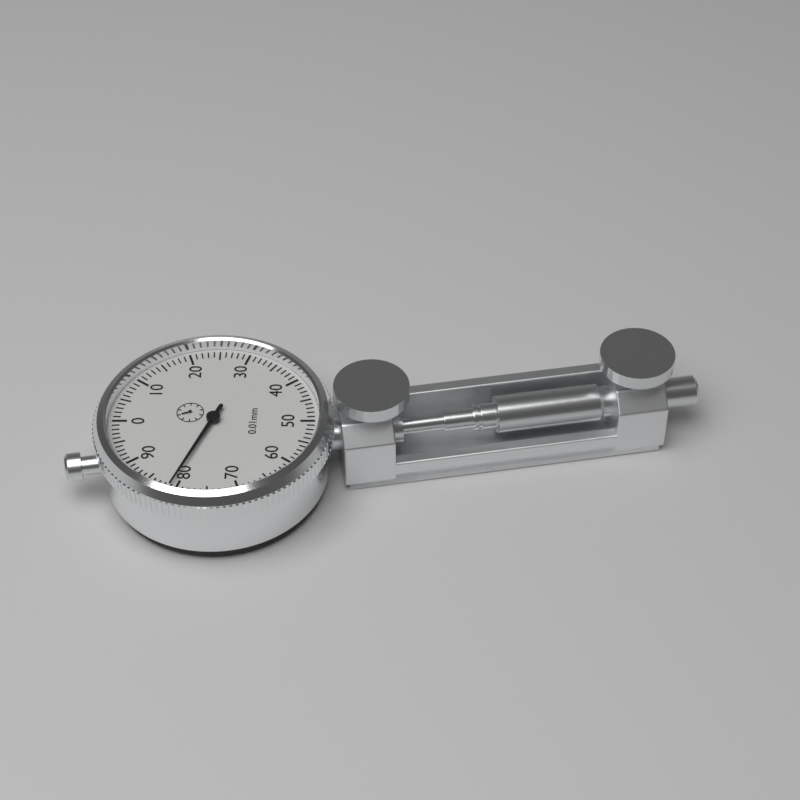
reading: 0.81 mm
